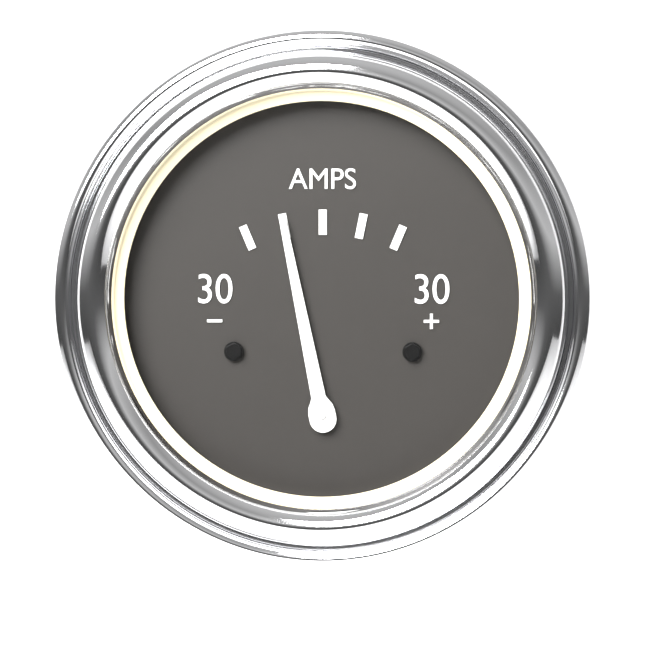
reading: -15 A
